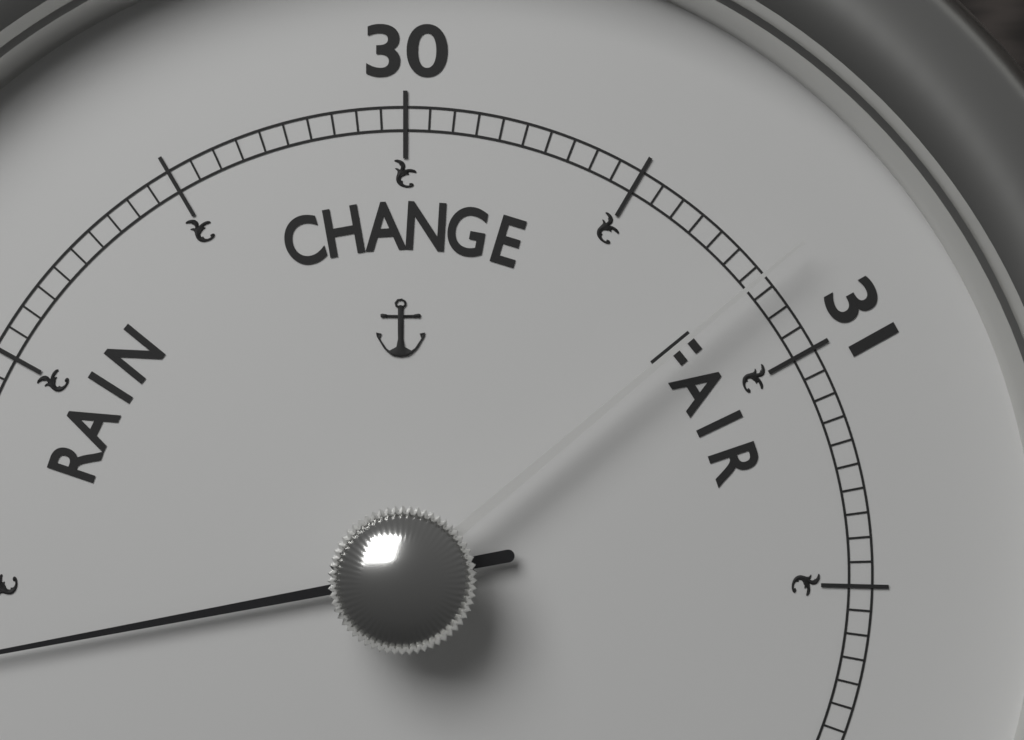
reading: 28.35 (no unit)
